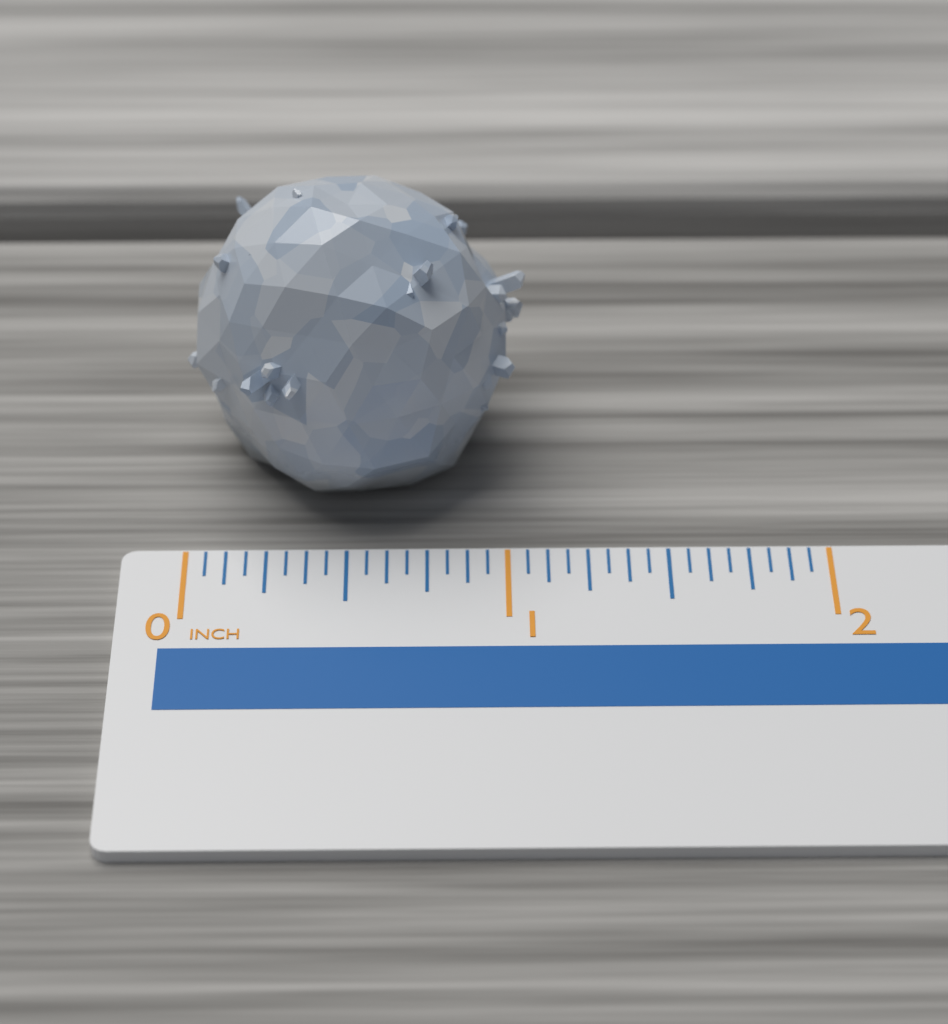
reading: 1.0625 inch
